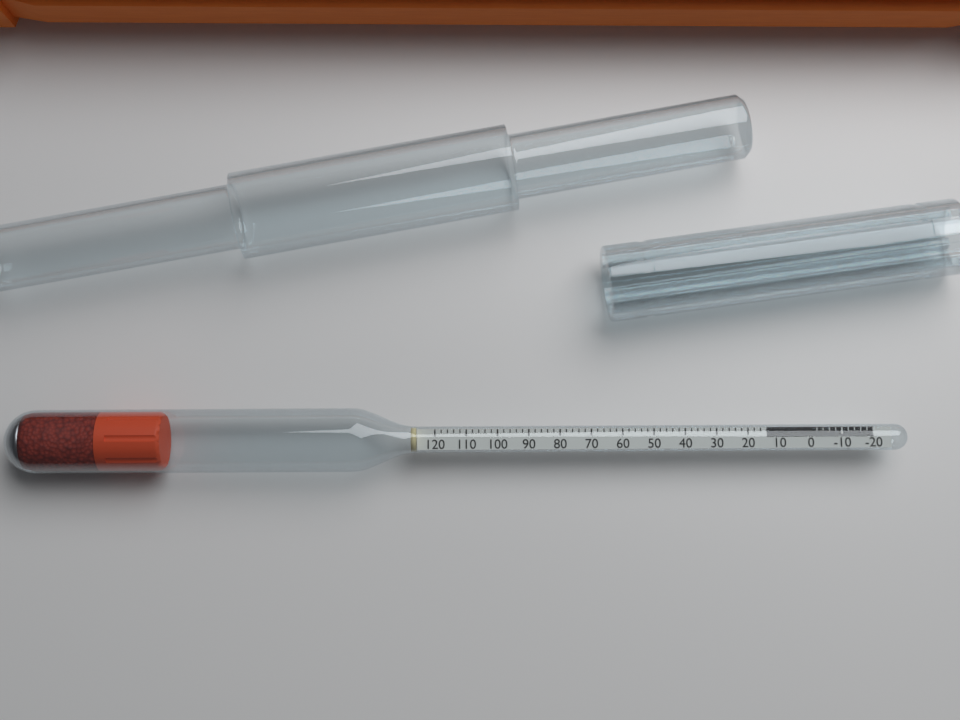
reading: 14 (no unit)
